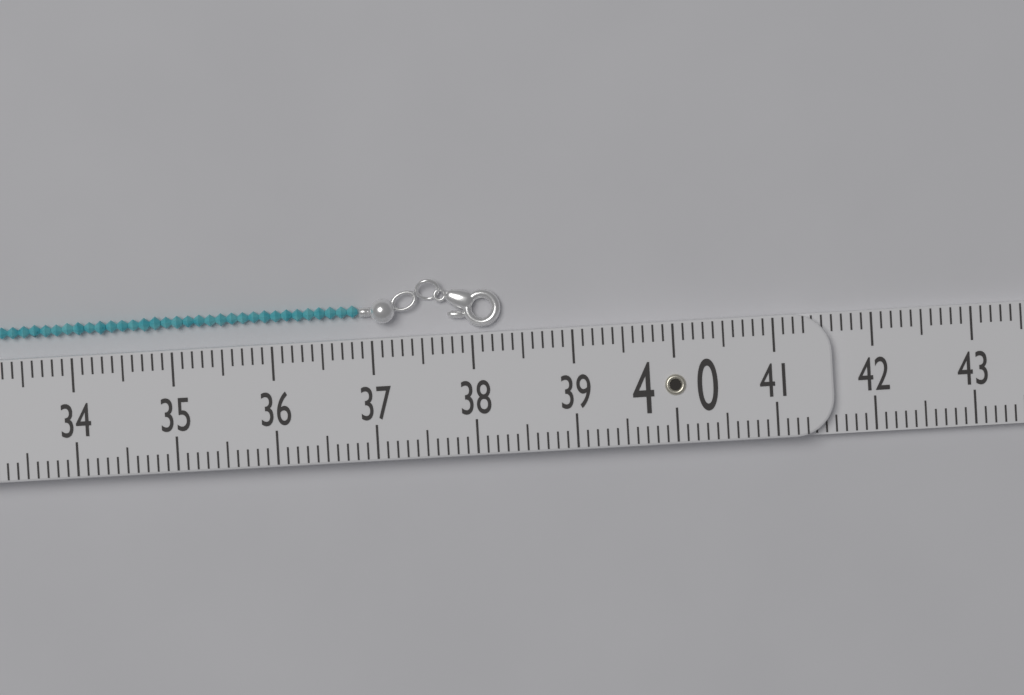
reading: 38.3 (no unit)
